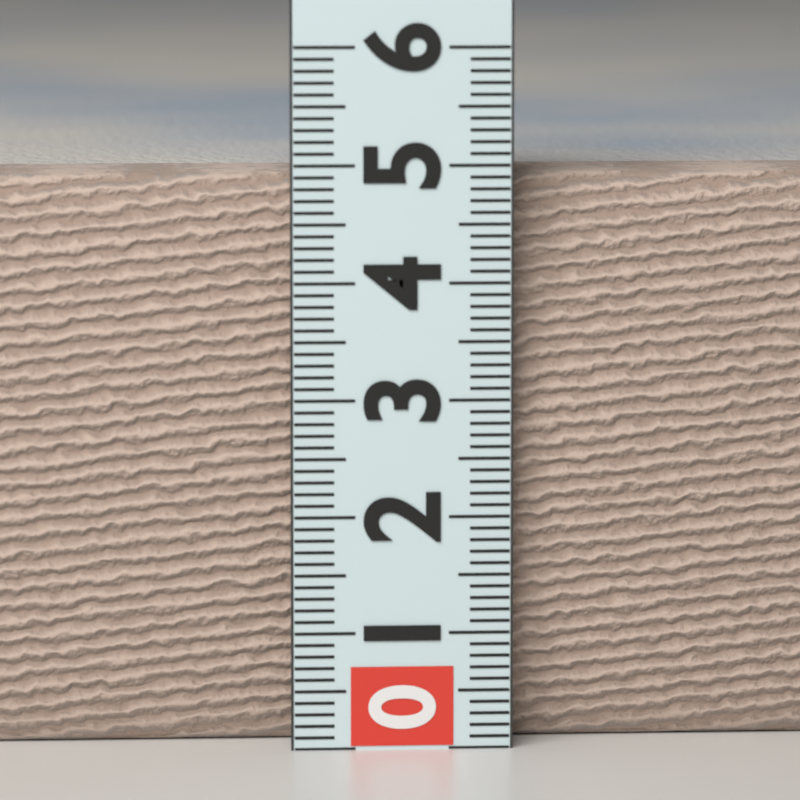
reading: 4.9 (no unit)
